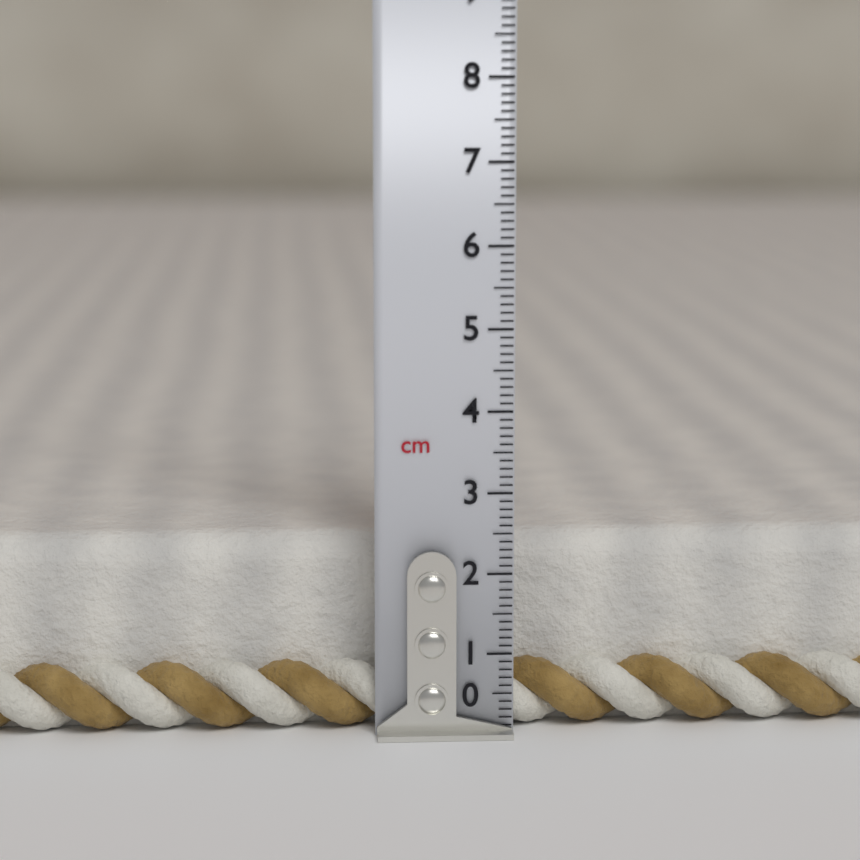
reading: 2.4 cm
